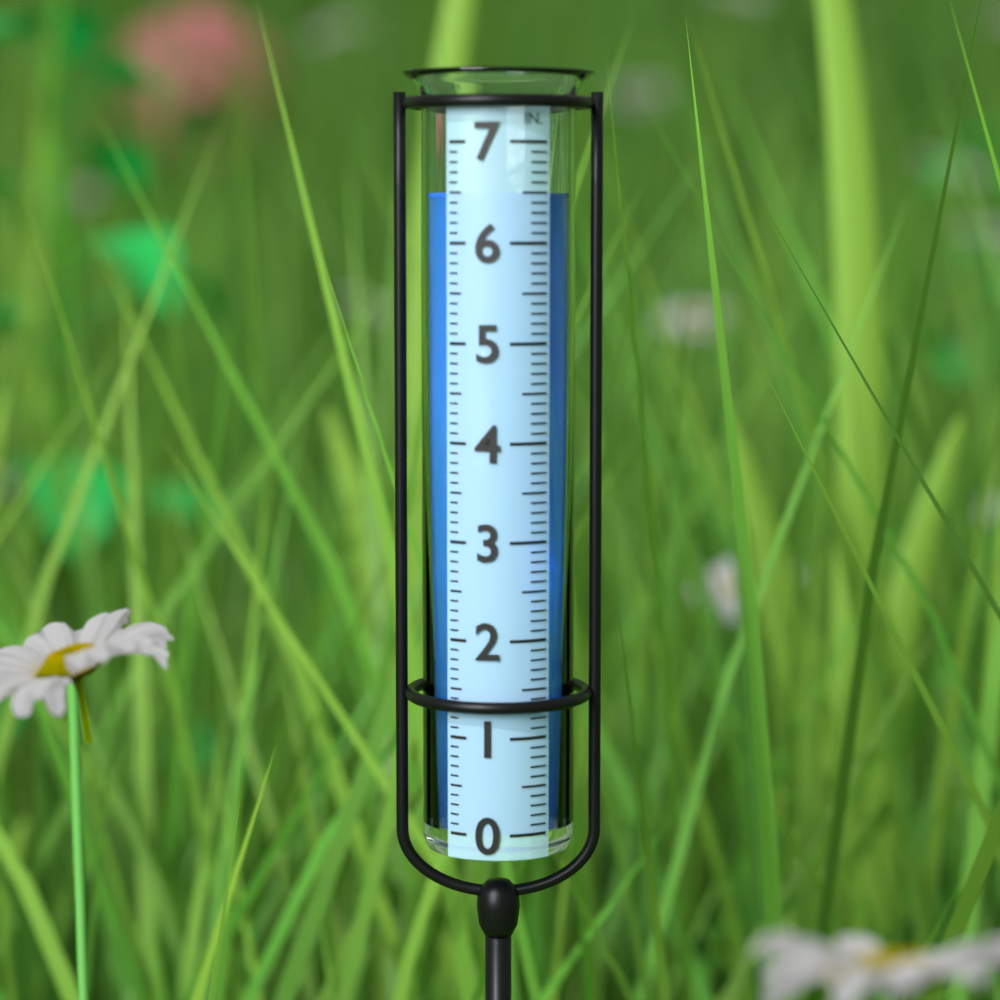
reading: 6.5 in
